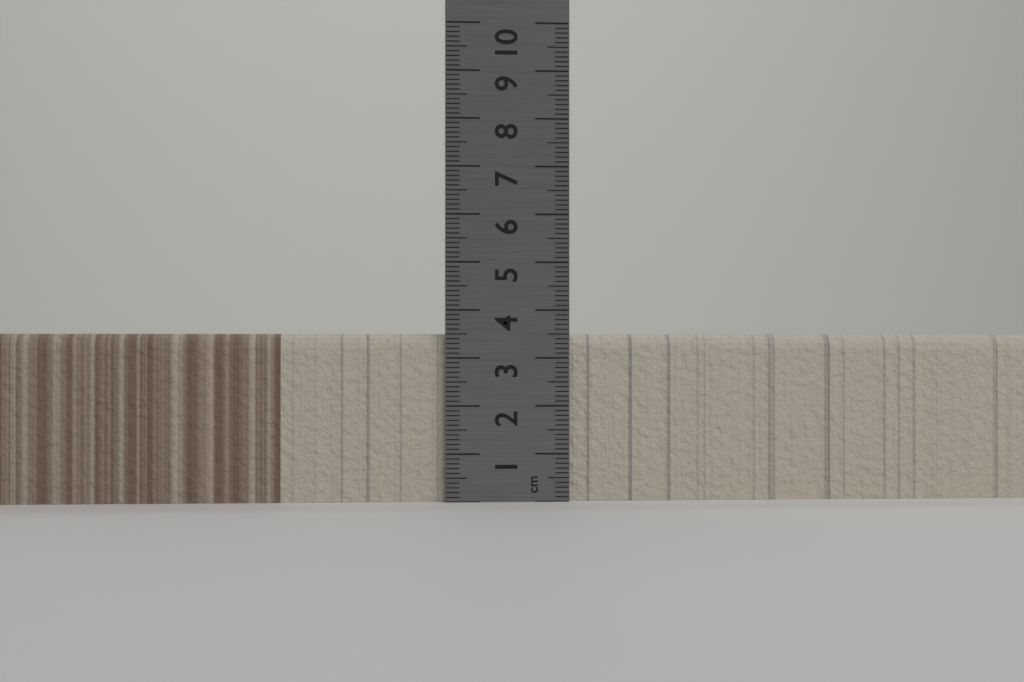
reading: 3.5 cm
